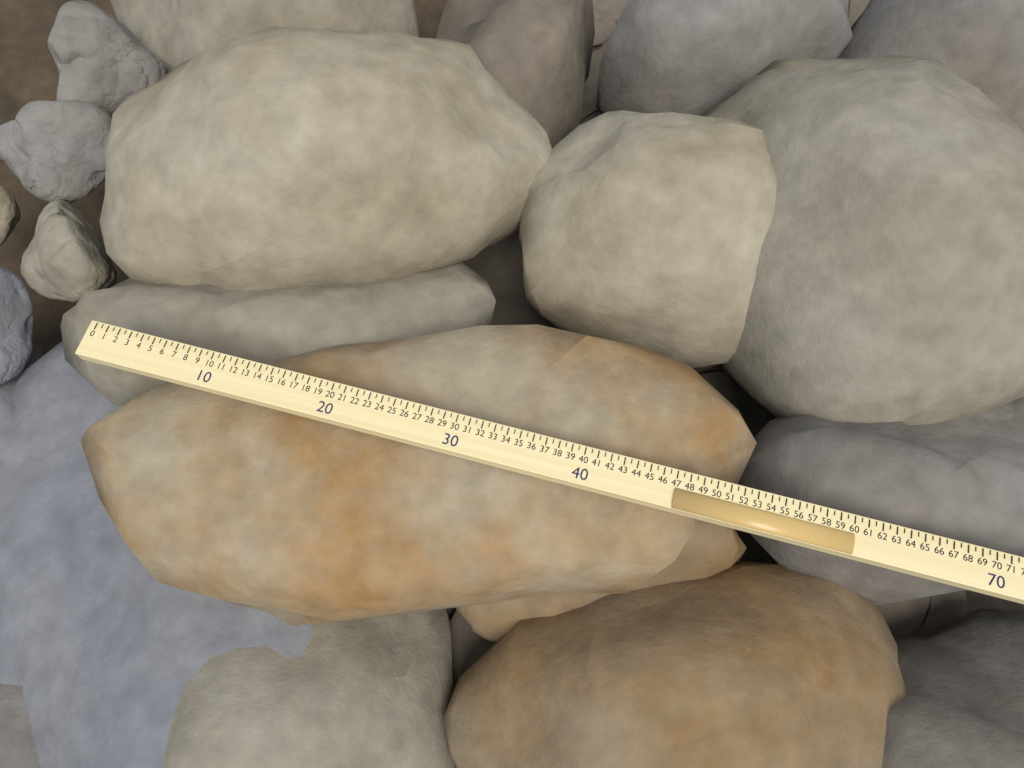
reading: 53.5 (no unit)
